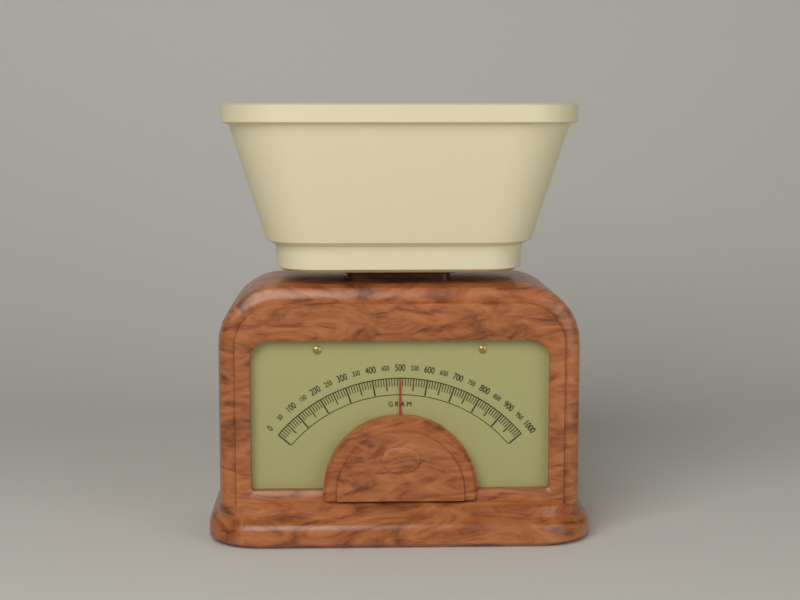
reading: 500 g
